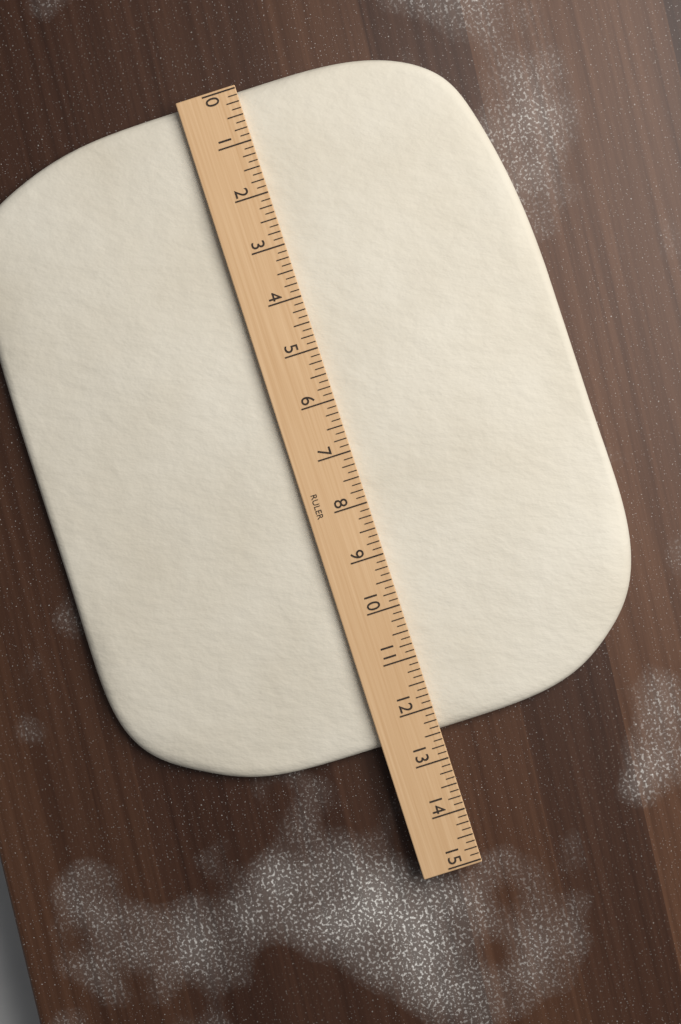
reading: 12.500 (no unit)
